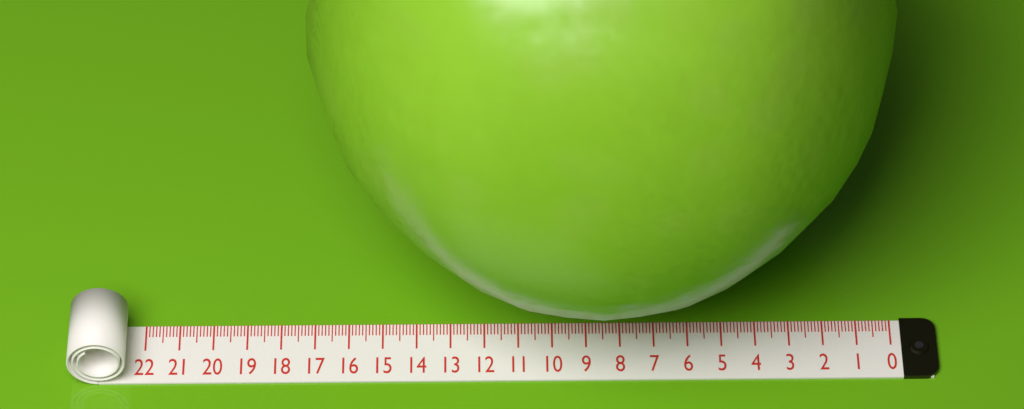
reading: 17.1 (no unit)
